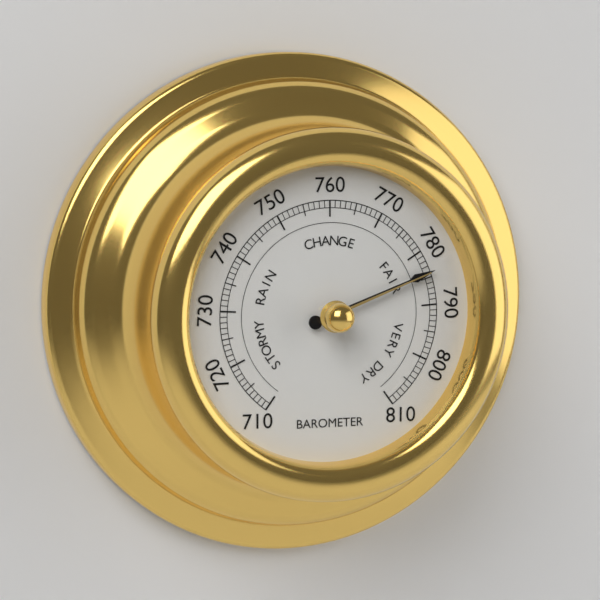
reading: 784 (no unit)
